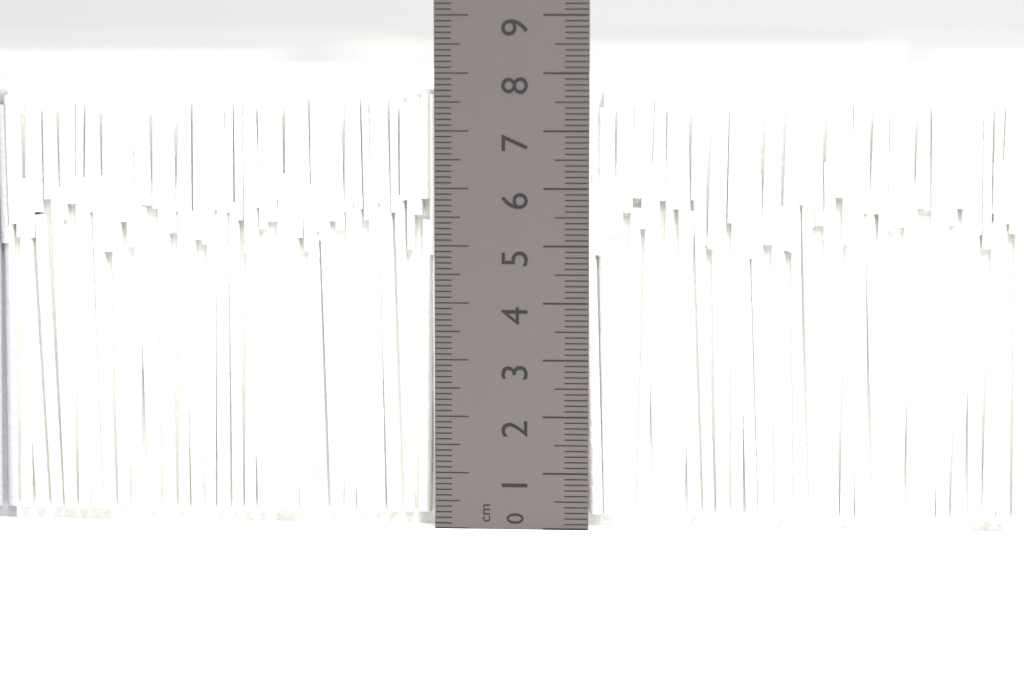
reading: 7.7 cm
